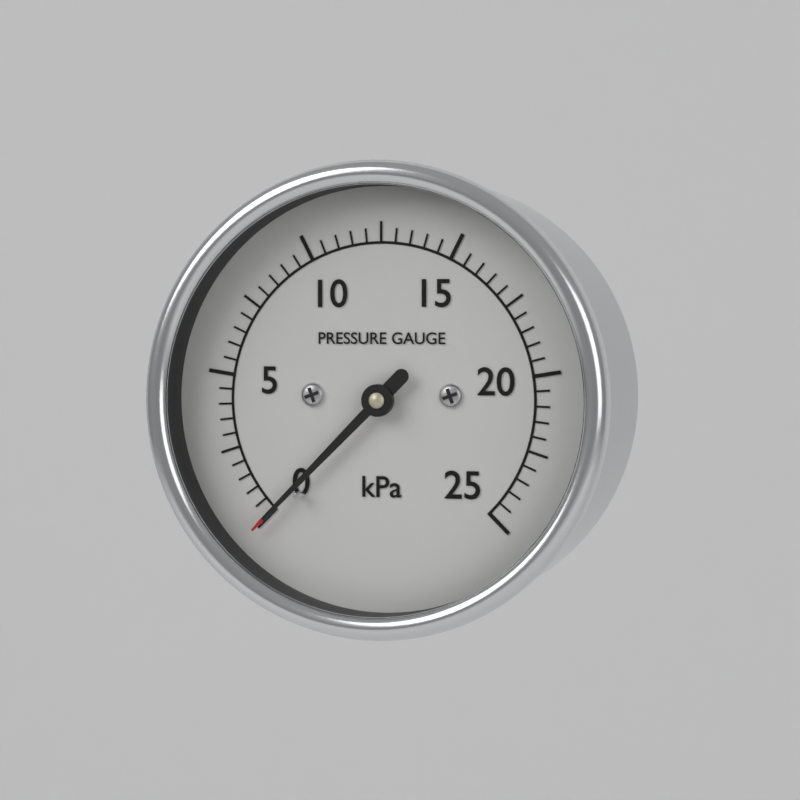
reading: 0.0 kPa
